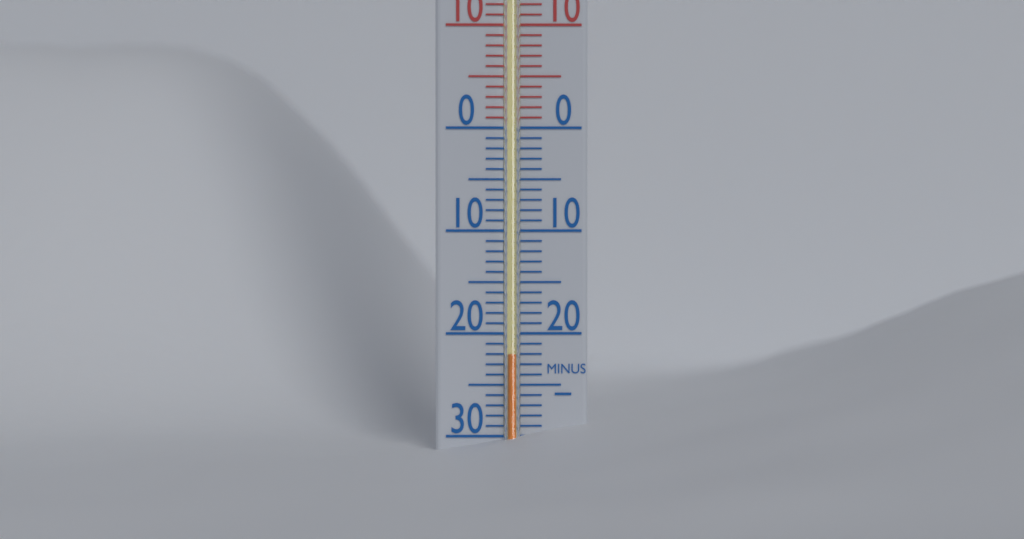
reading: -22 °C
